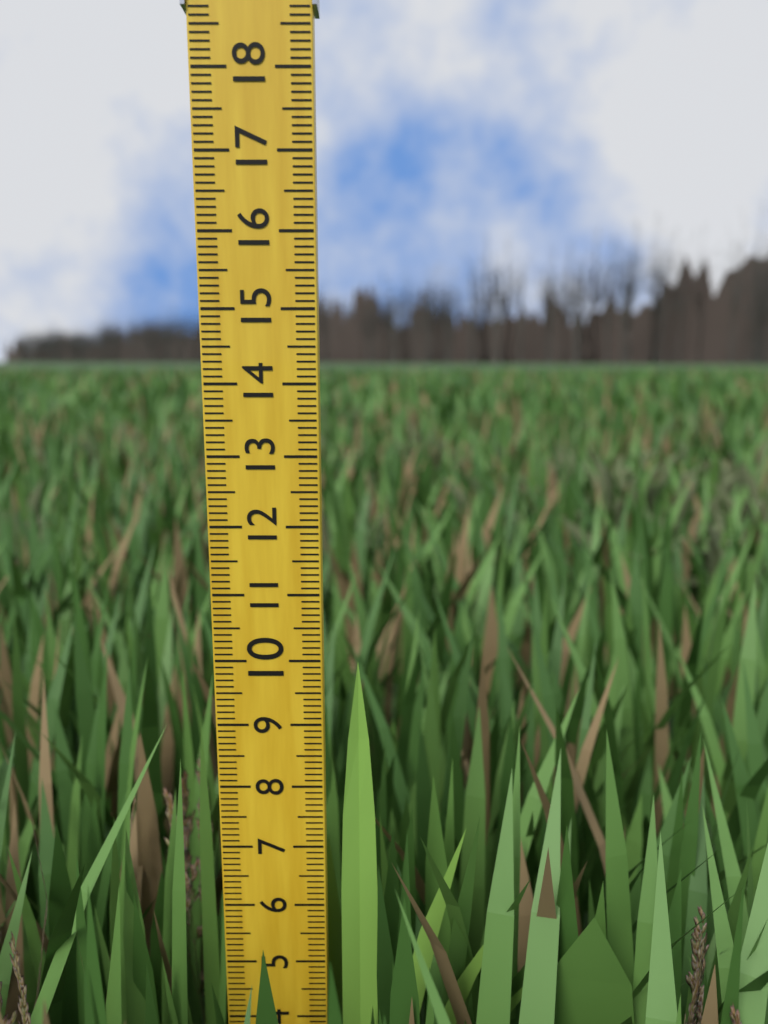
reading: 10.0 (no unit)
